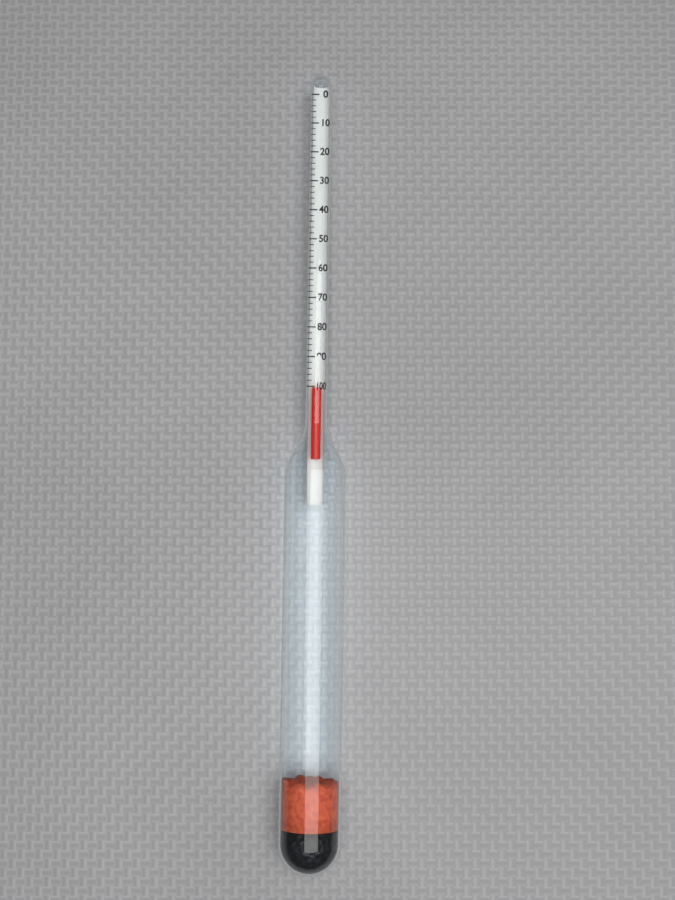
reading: 100 (no unit)
